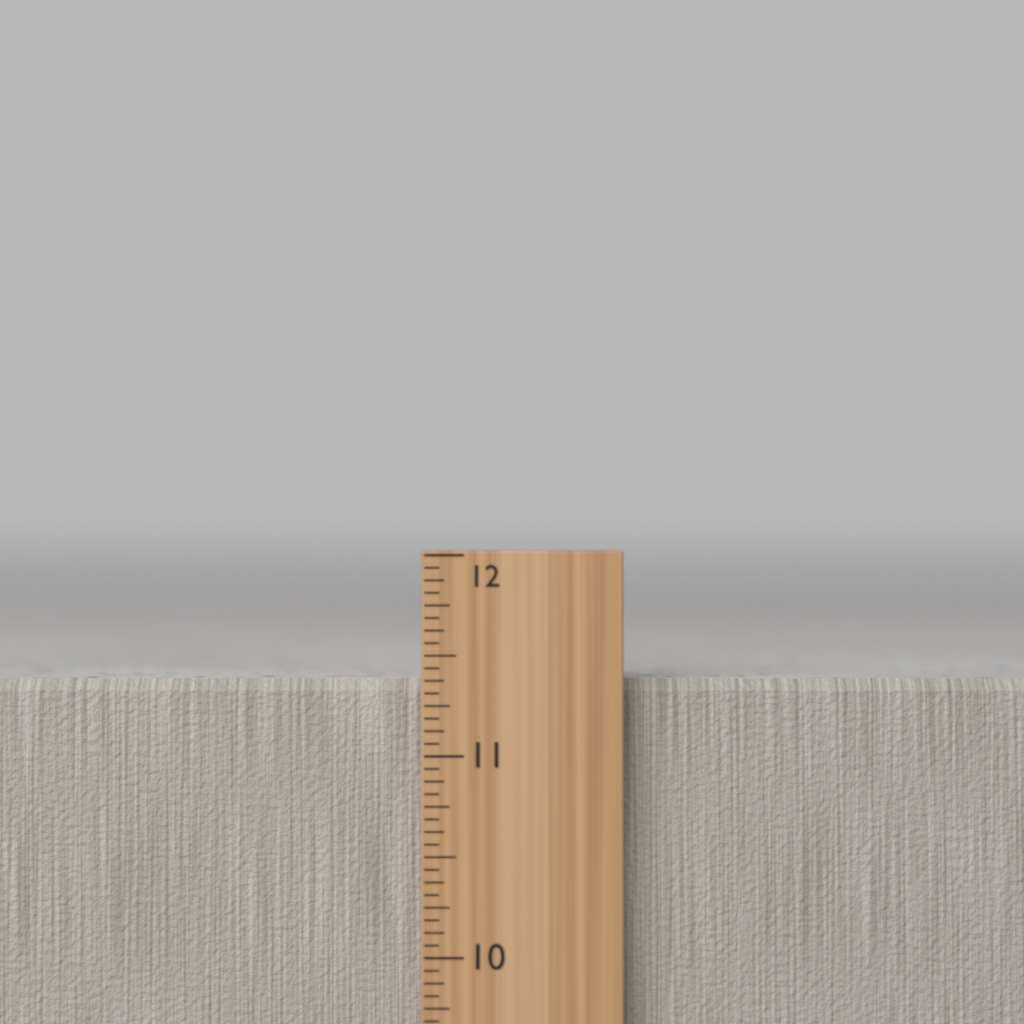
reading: 11.3750 in
